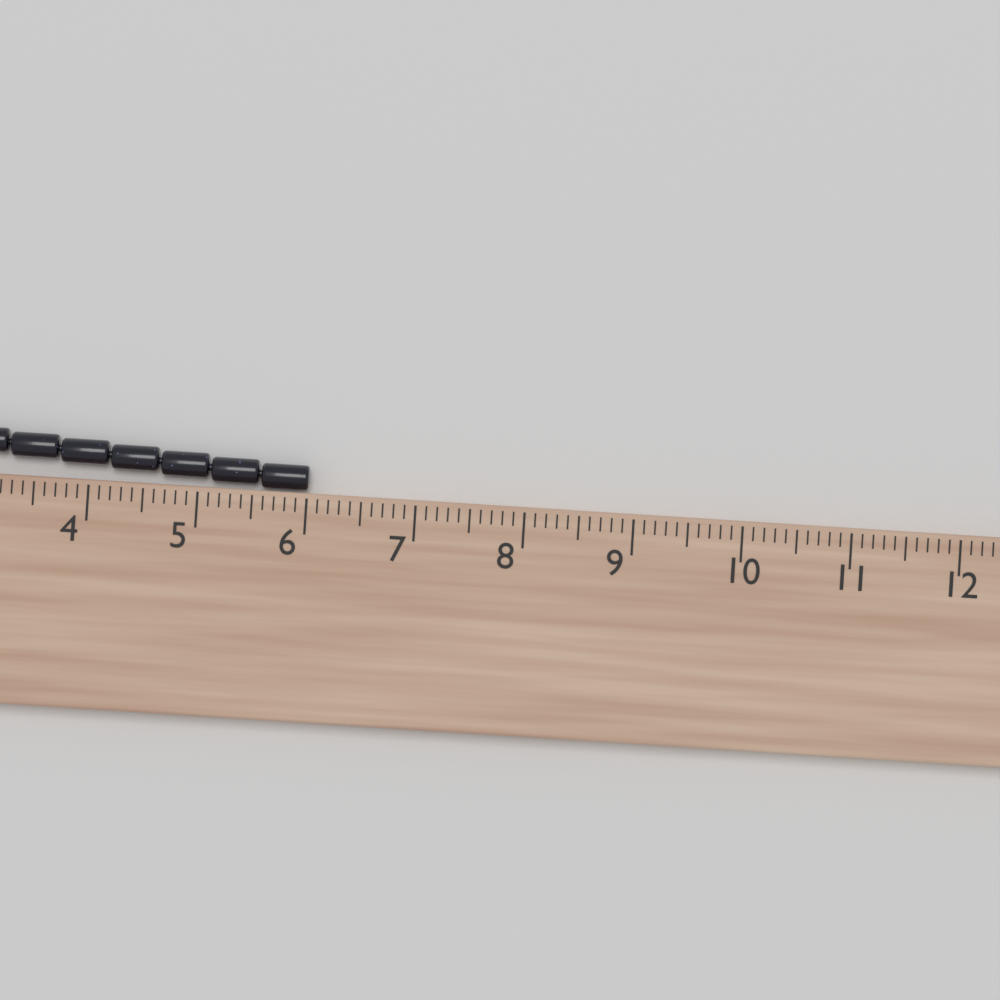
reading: 6.0 cm
